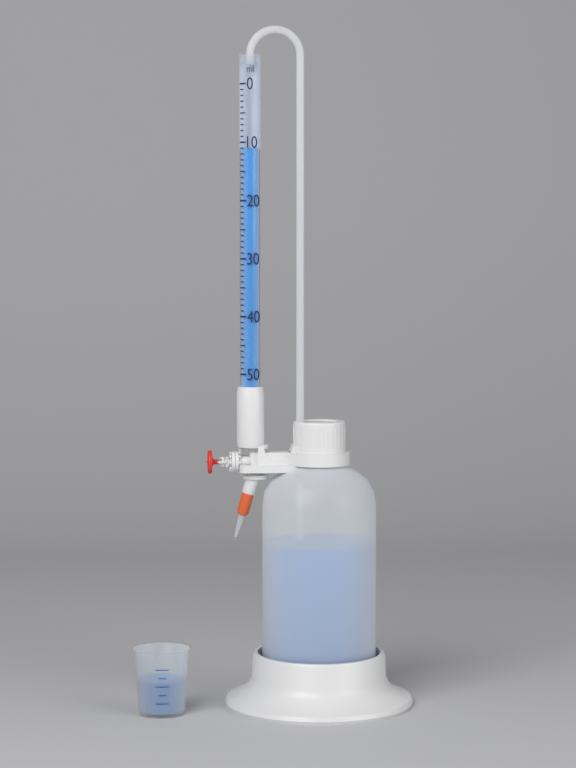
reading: 11 ml
